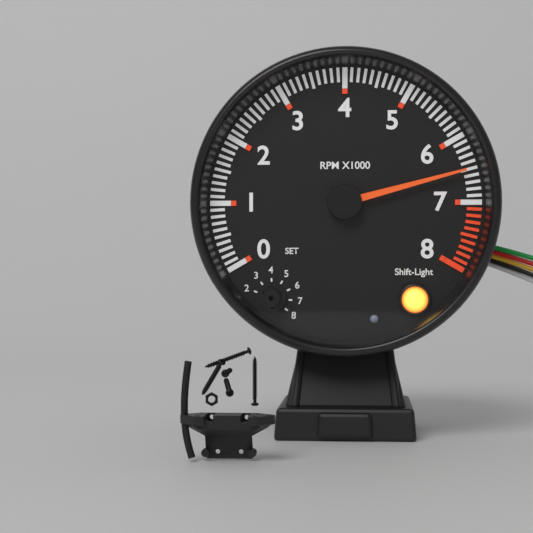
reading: 6500 RPM
